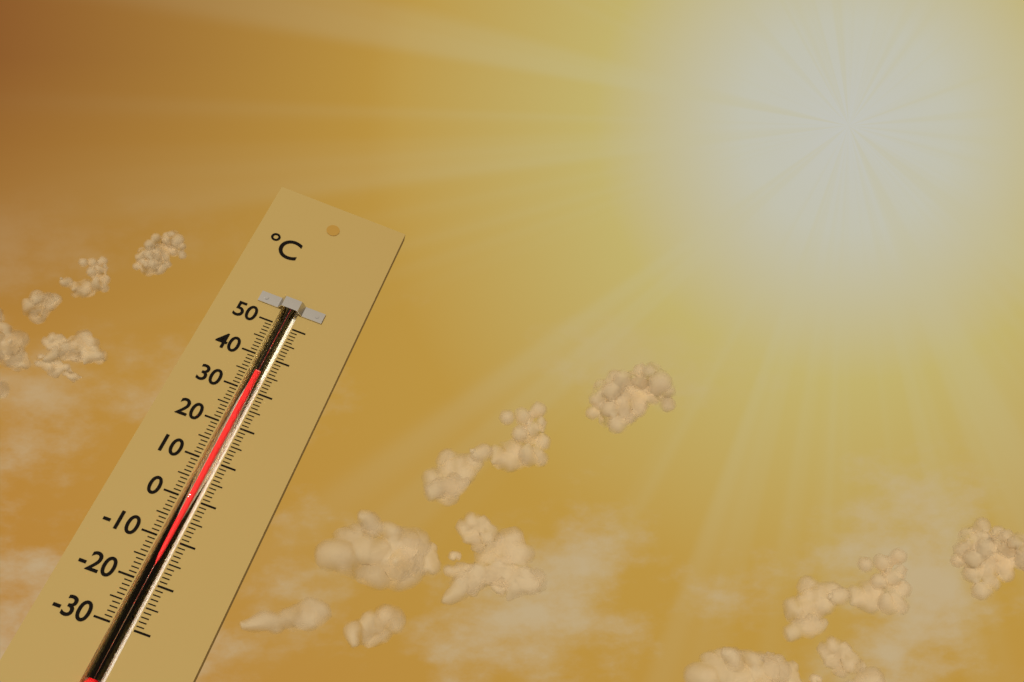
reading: 35 °C
